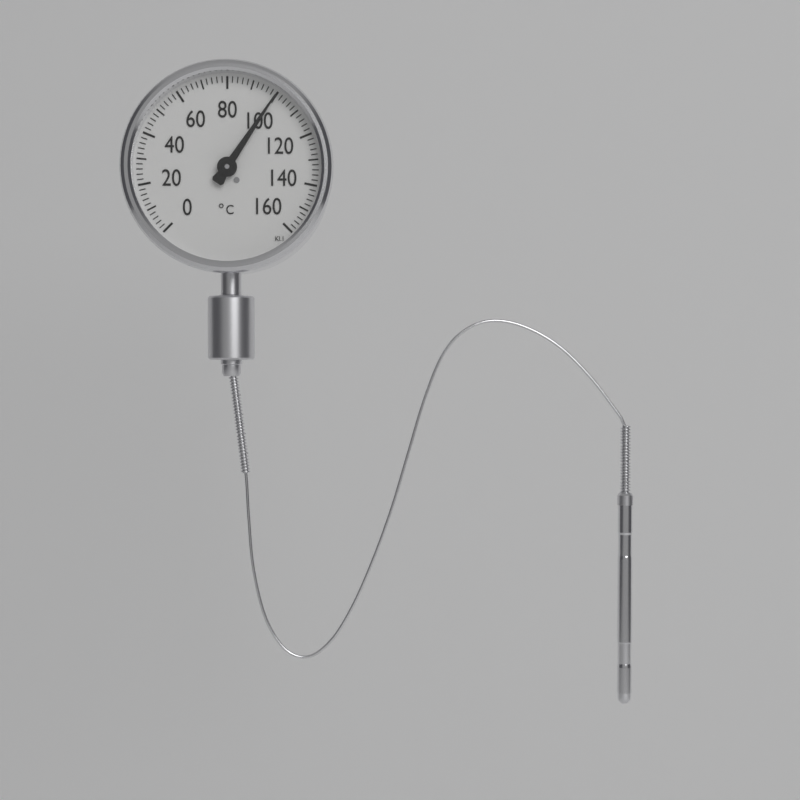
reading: 100 °C
